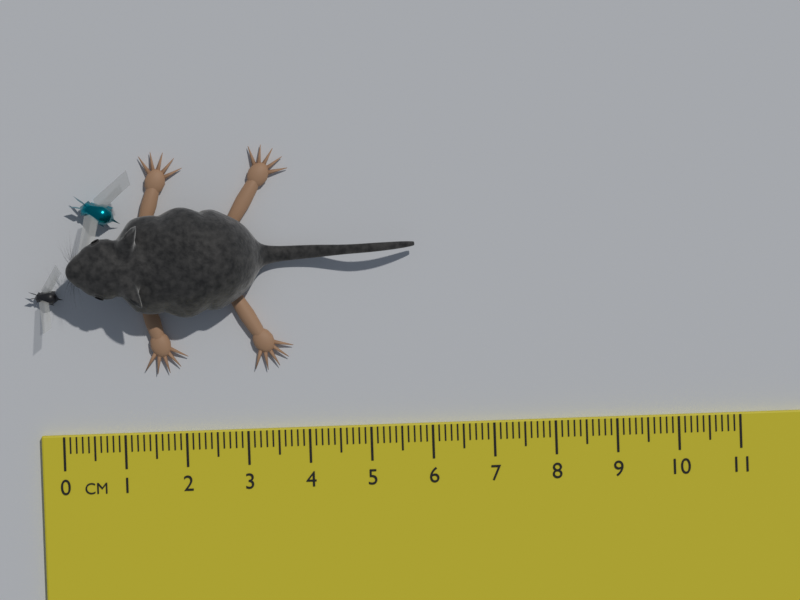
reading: 5.8 cm
